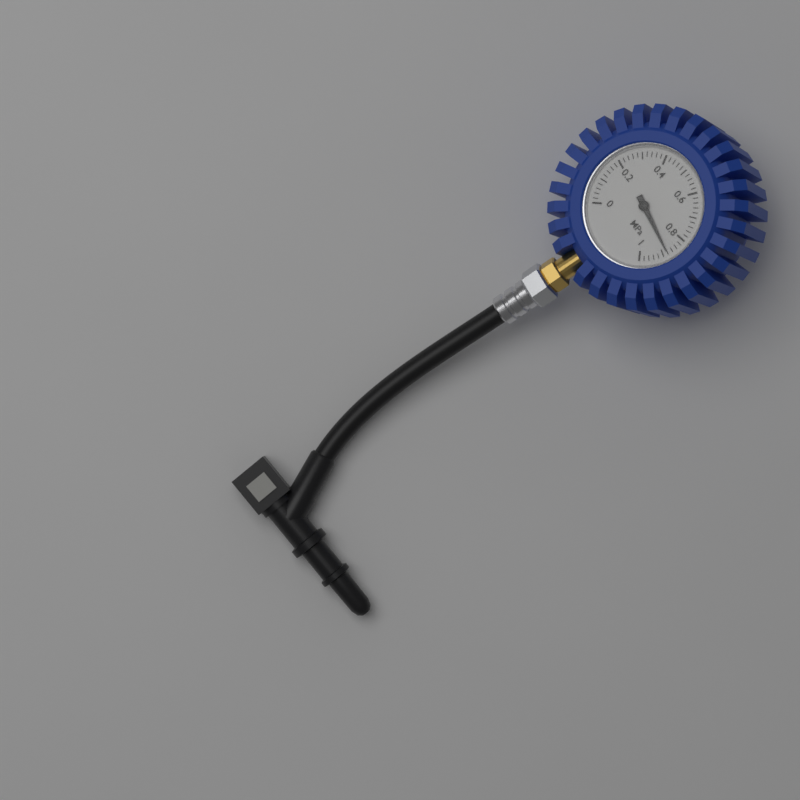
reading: 0.88 MPa
